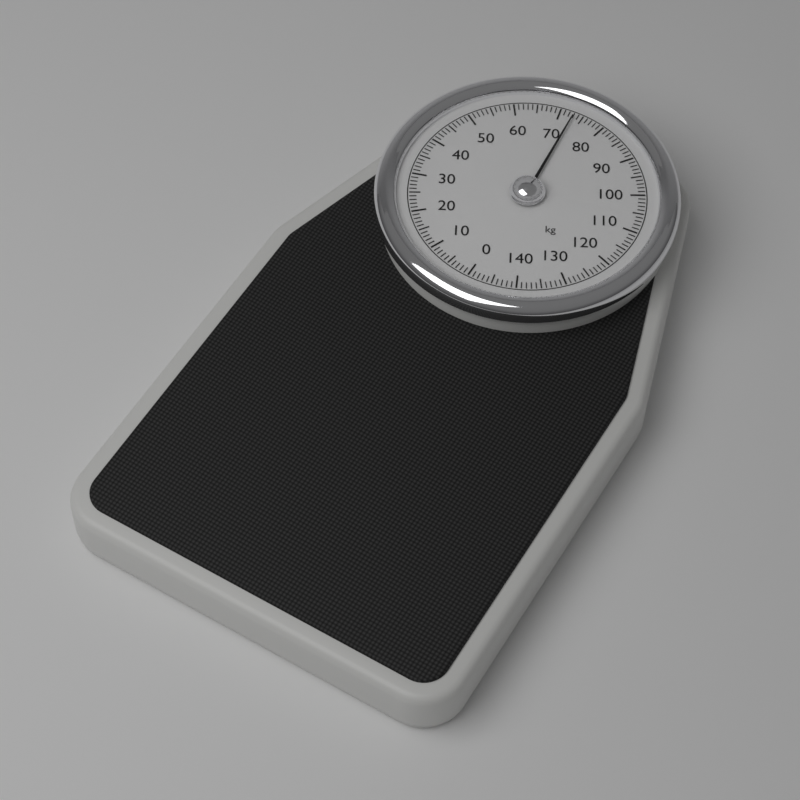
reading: 73 kg
